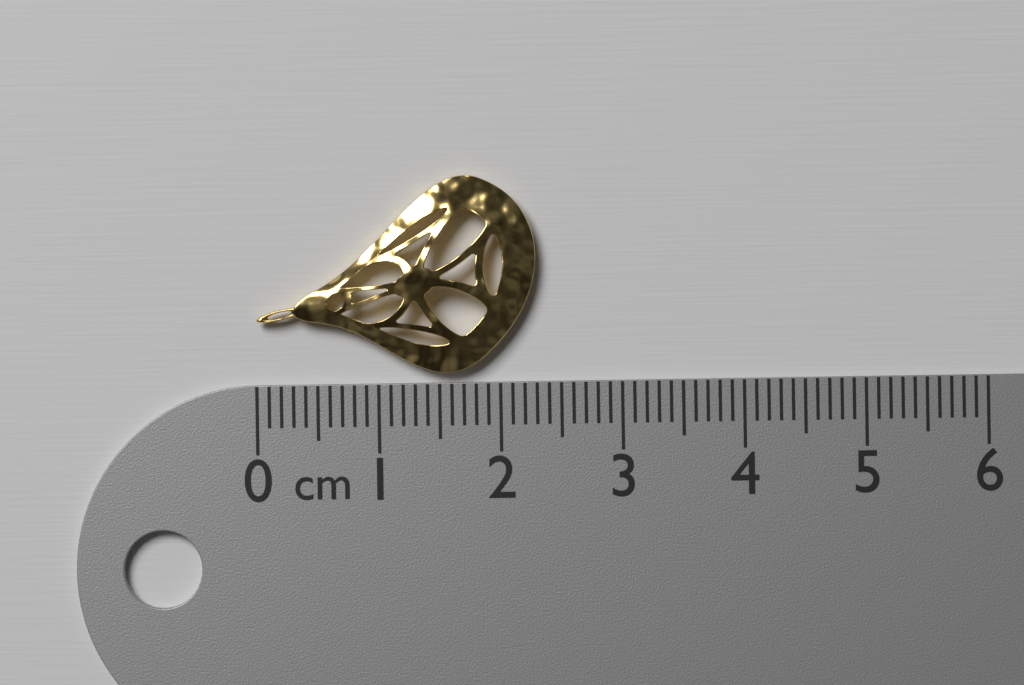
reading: 2.3 cm
